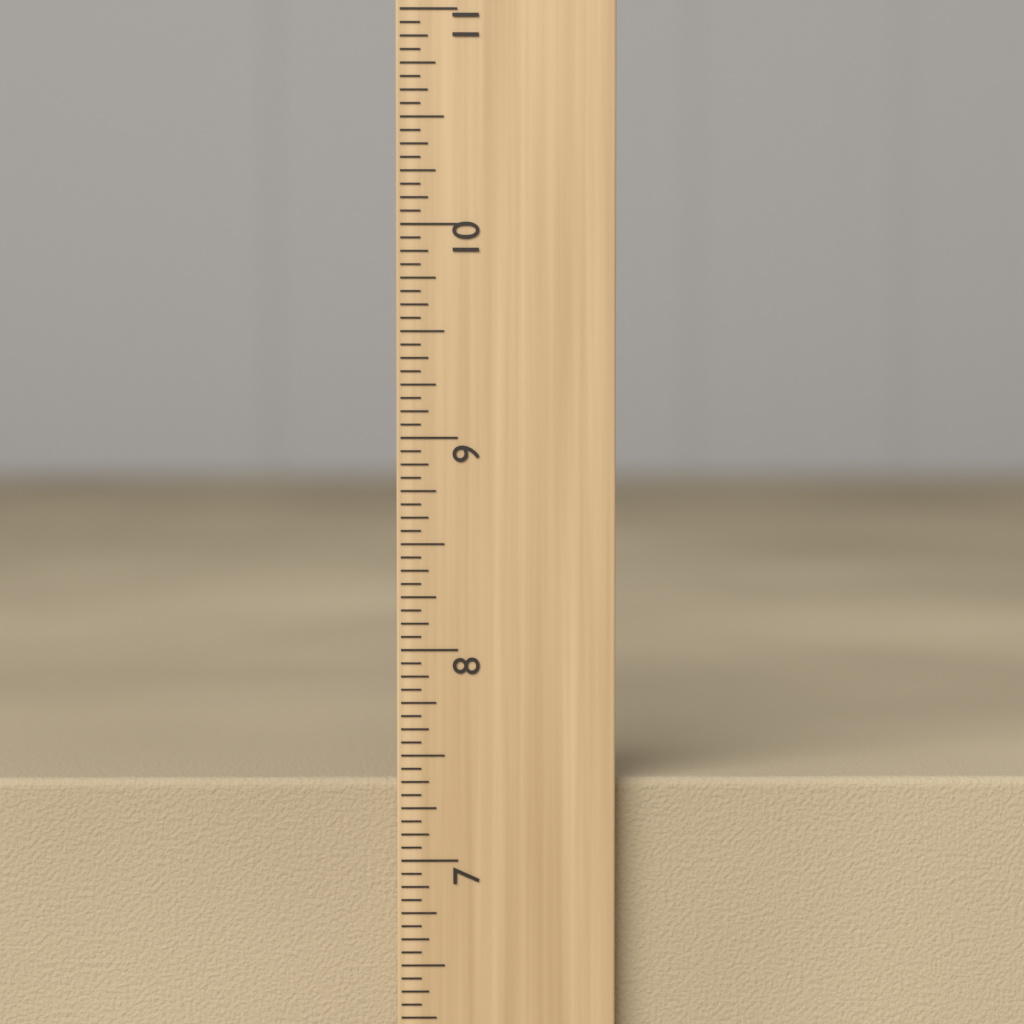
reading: 7.3750 inch
